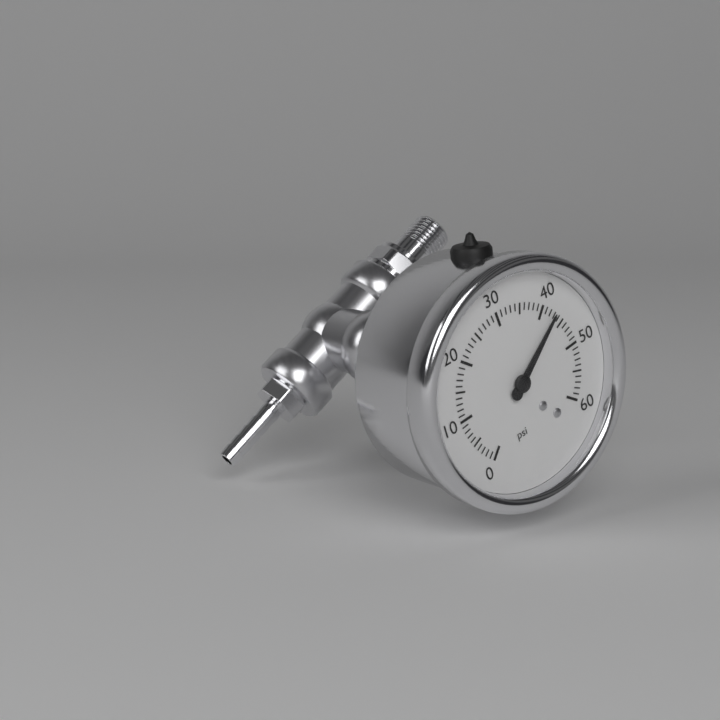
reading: 43 psi
